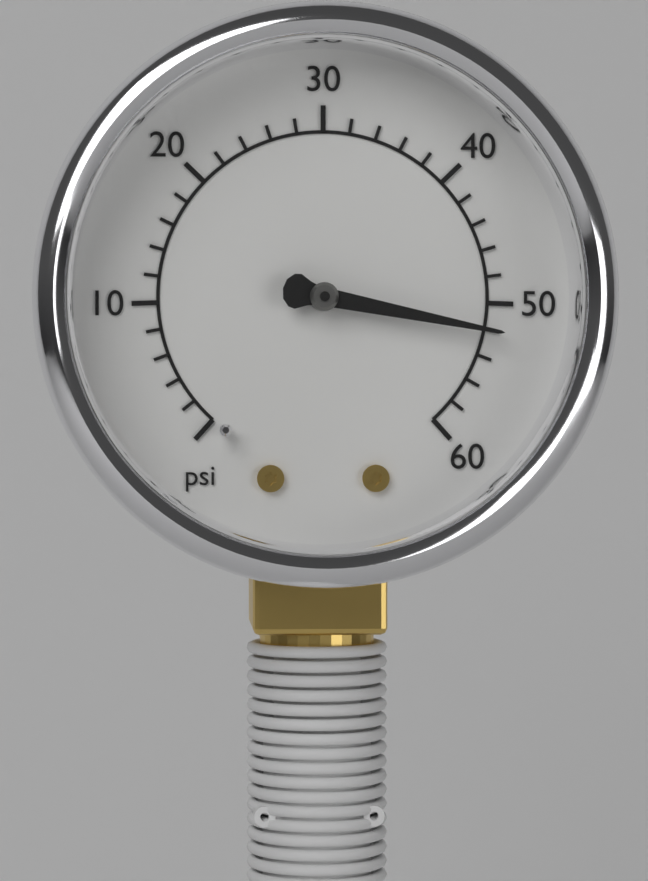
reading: 52 psi
